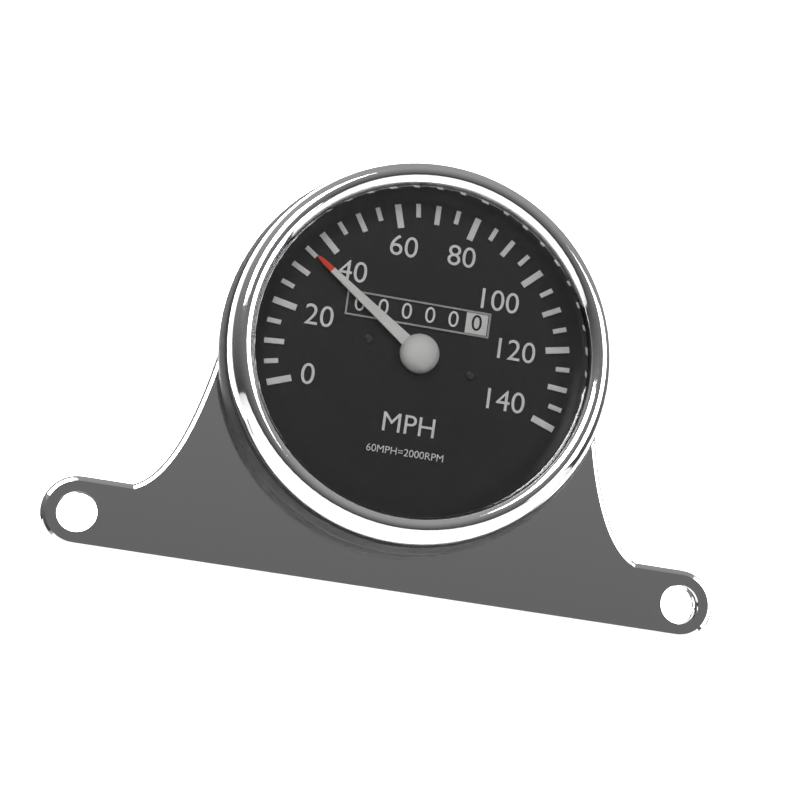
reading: 35 MPH
